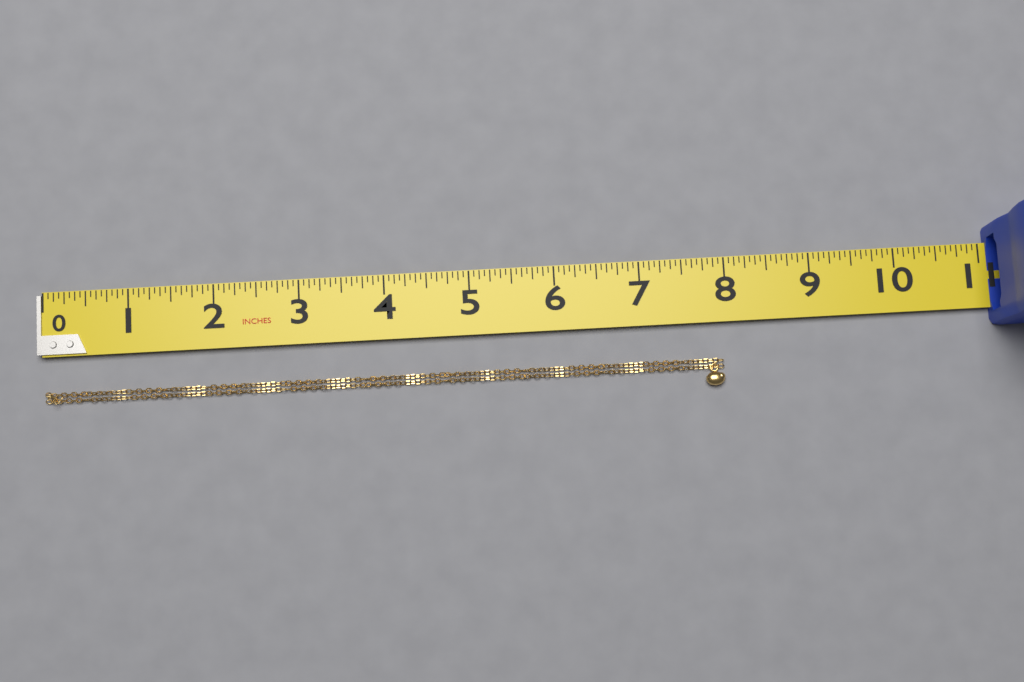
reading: 7.9375 in
